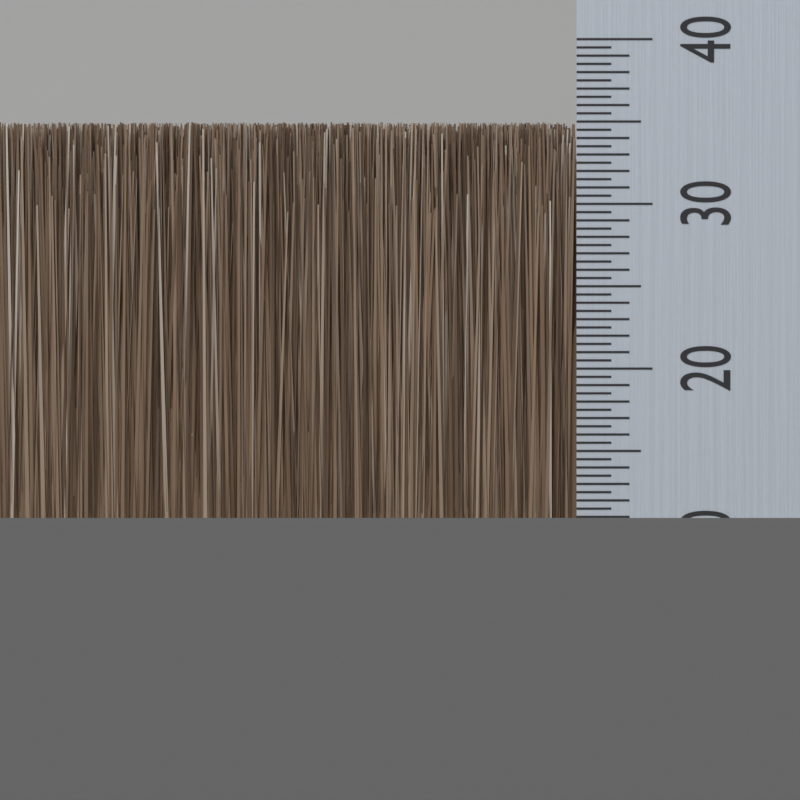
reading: 35.0 (no unit)
